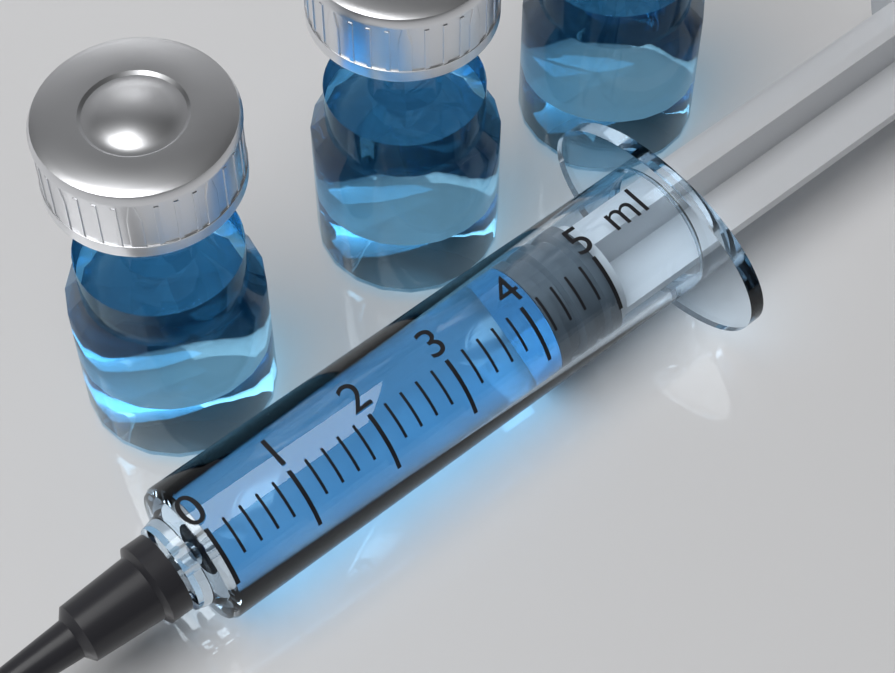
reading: 4.2 ml
